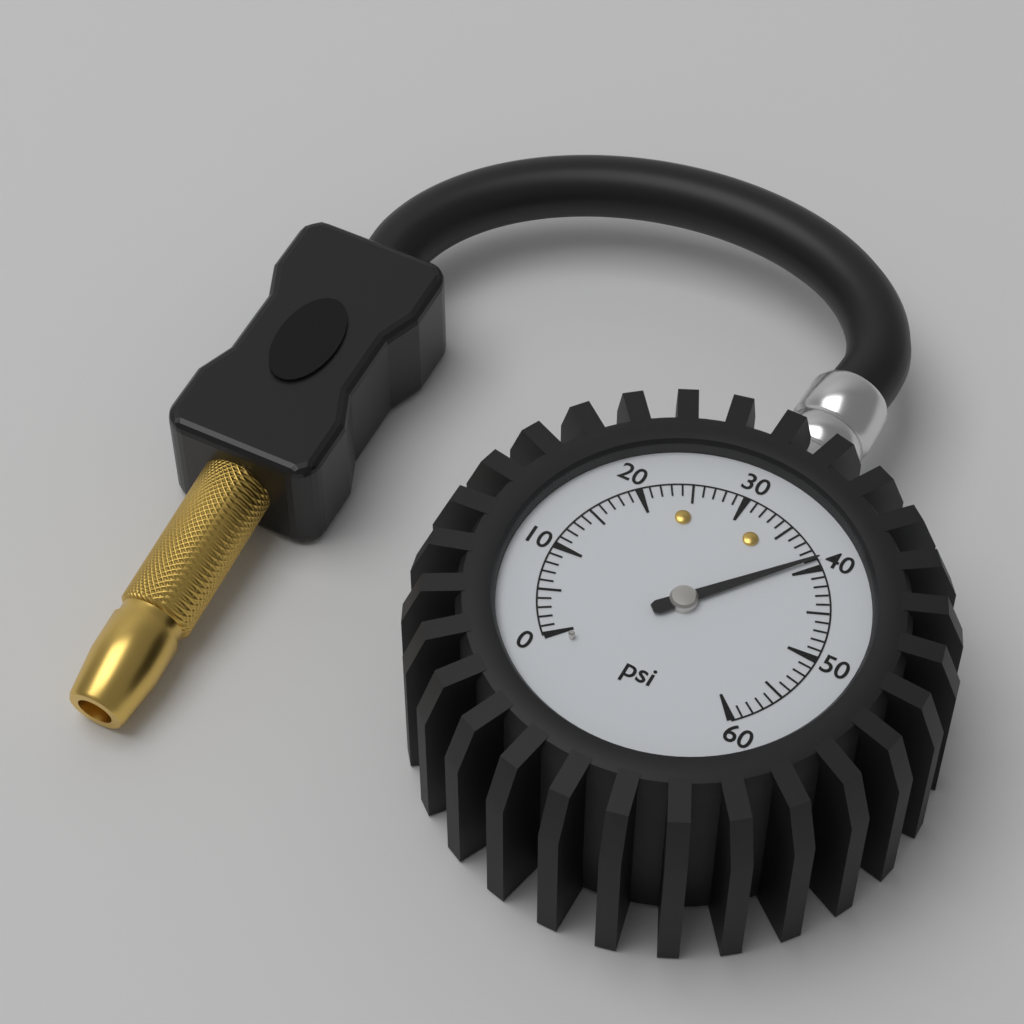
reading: 39 psi
